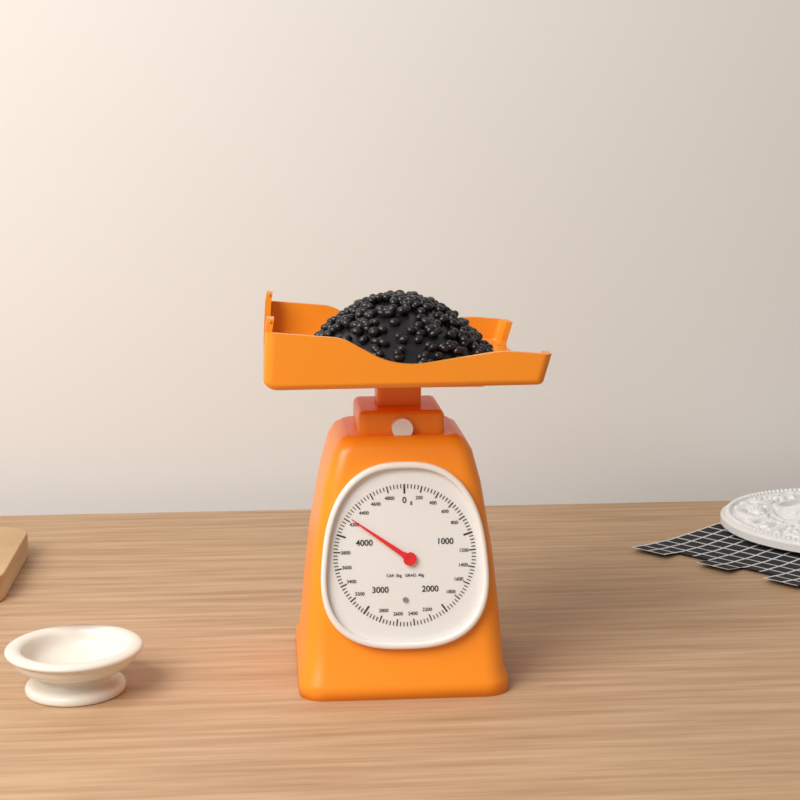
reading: 4240 g
